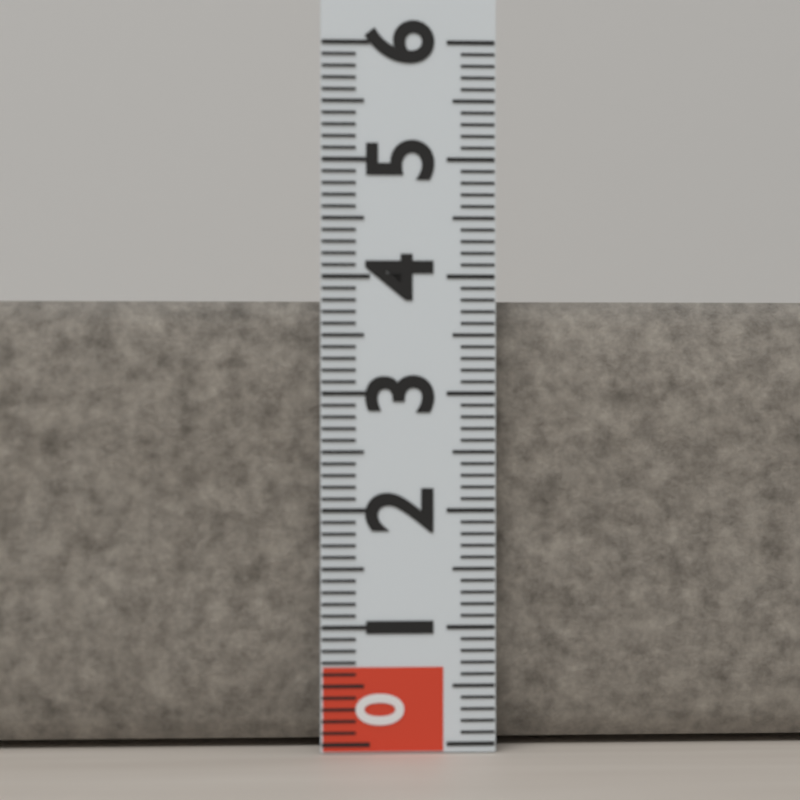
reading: 3.8 (no unit)
